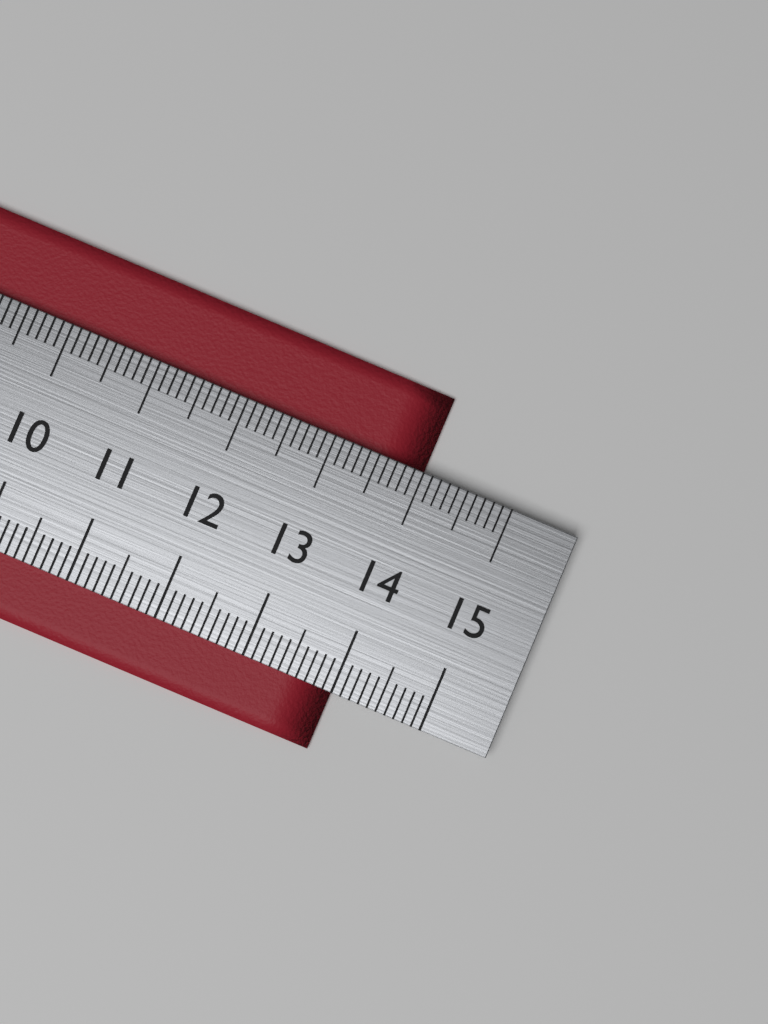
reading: 14.0 cm
